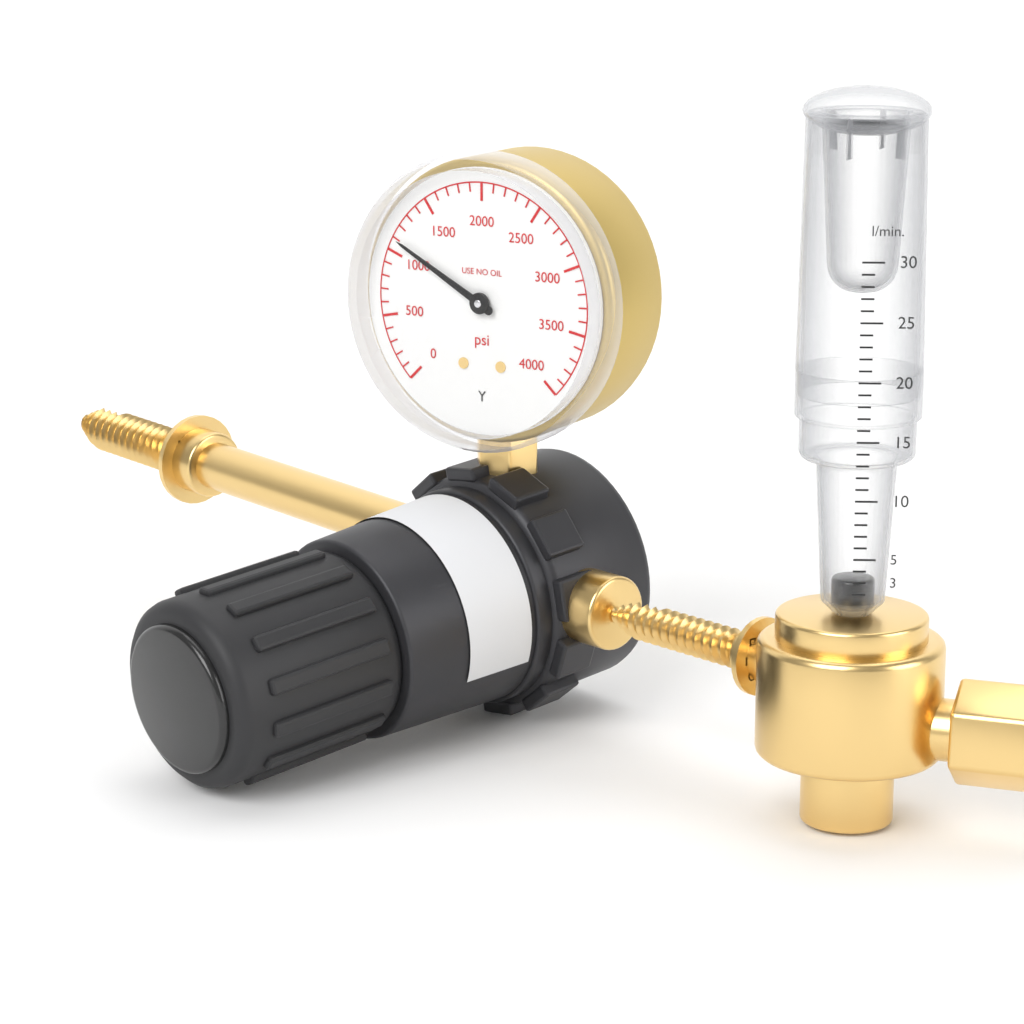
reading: 1100 psi
